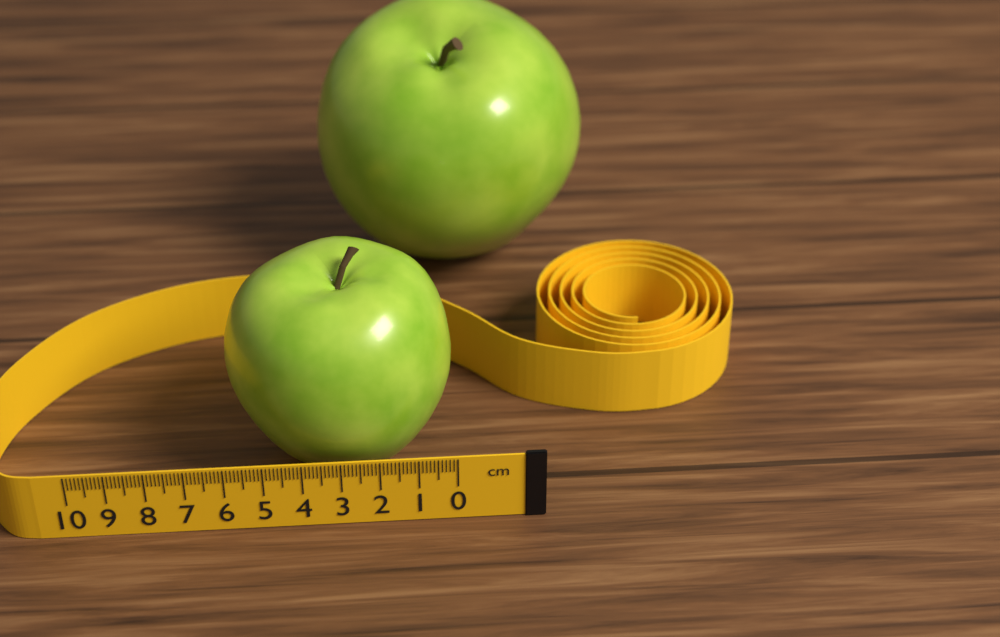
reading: 6.0 cm
